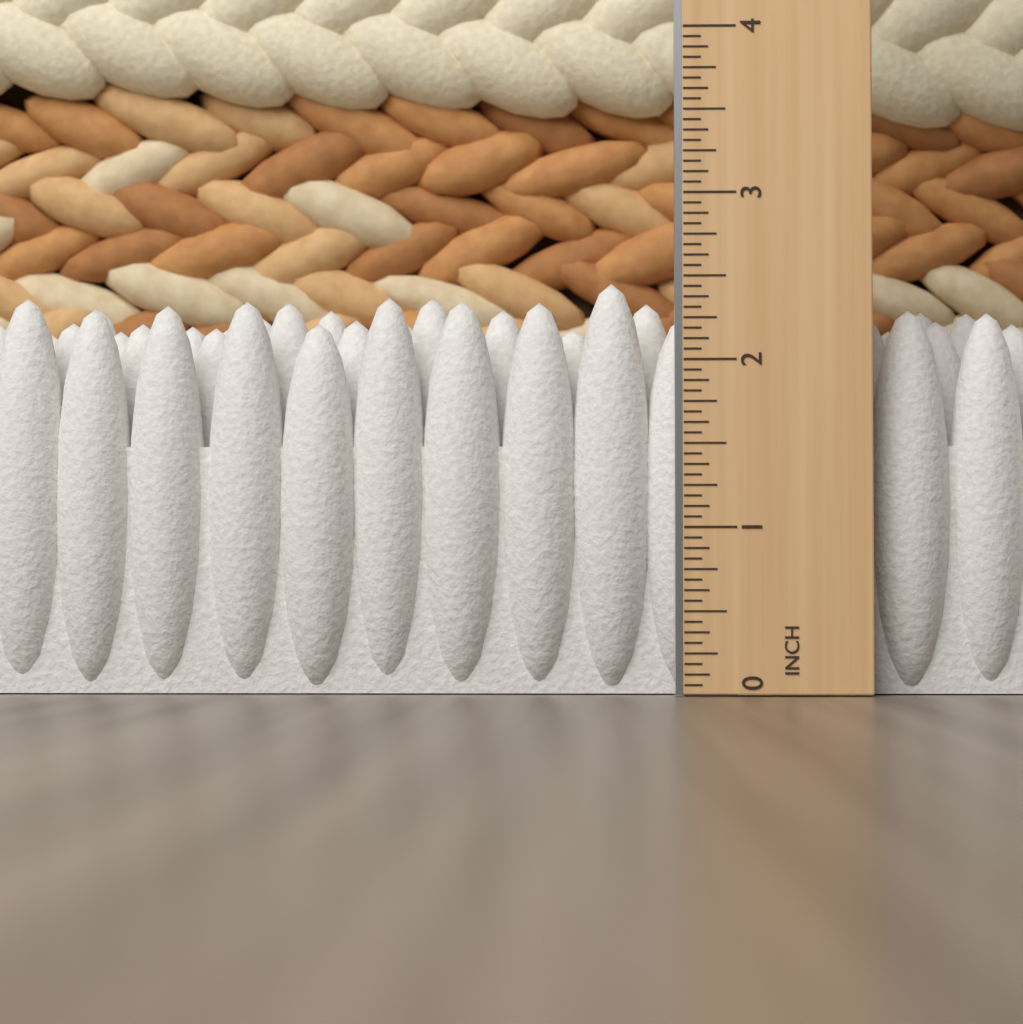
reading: 2.5000 in
